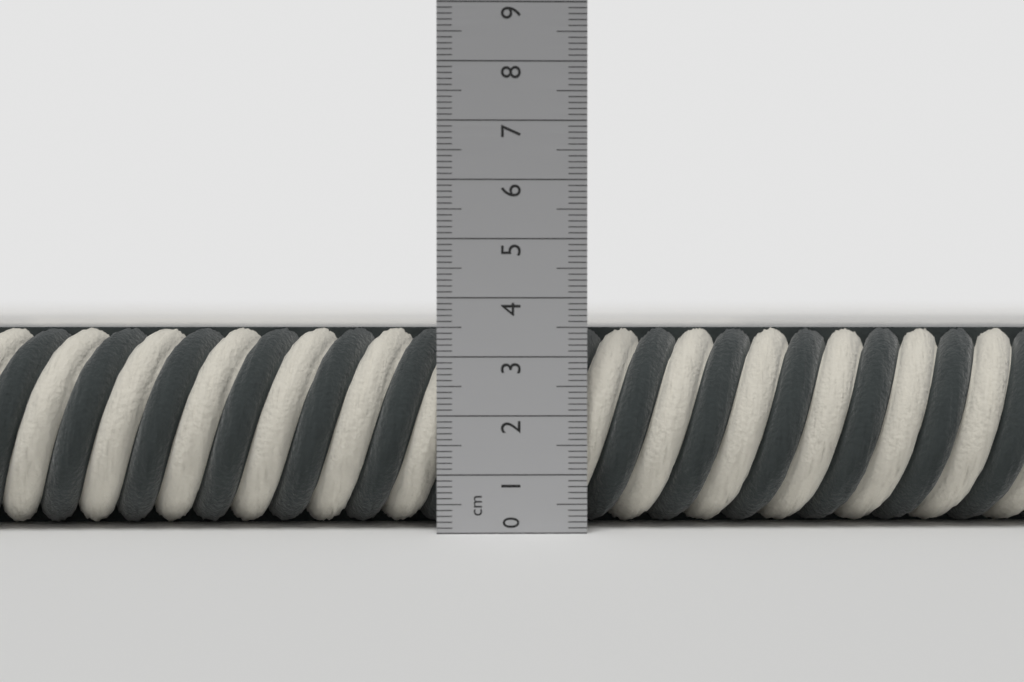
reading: 3.5 cm
